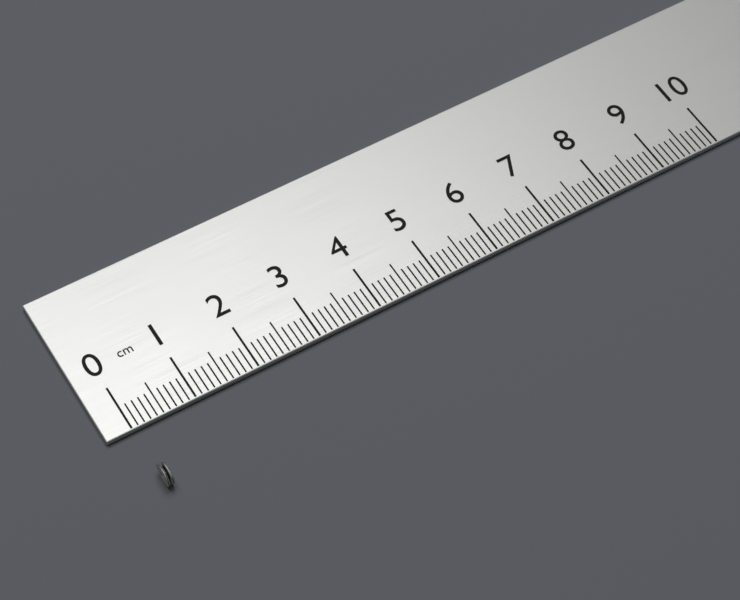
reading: 0.1 cm
